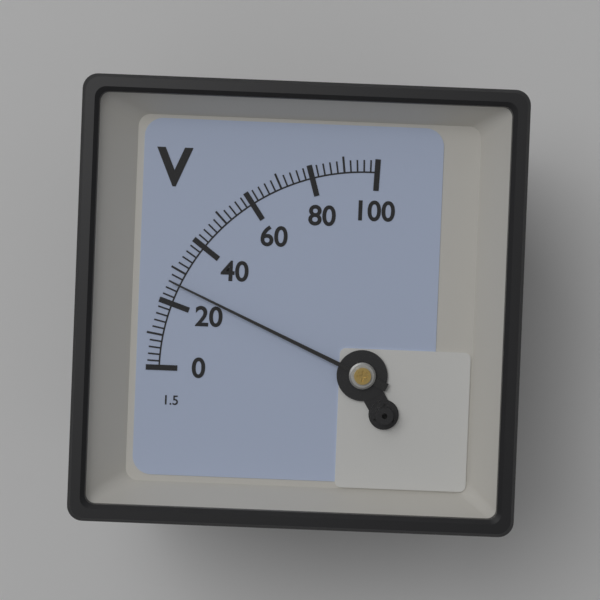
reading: 26 V
